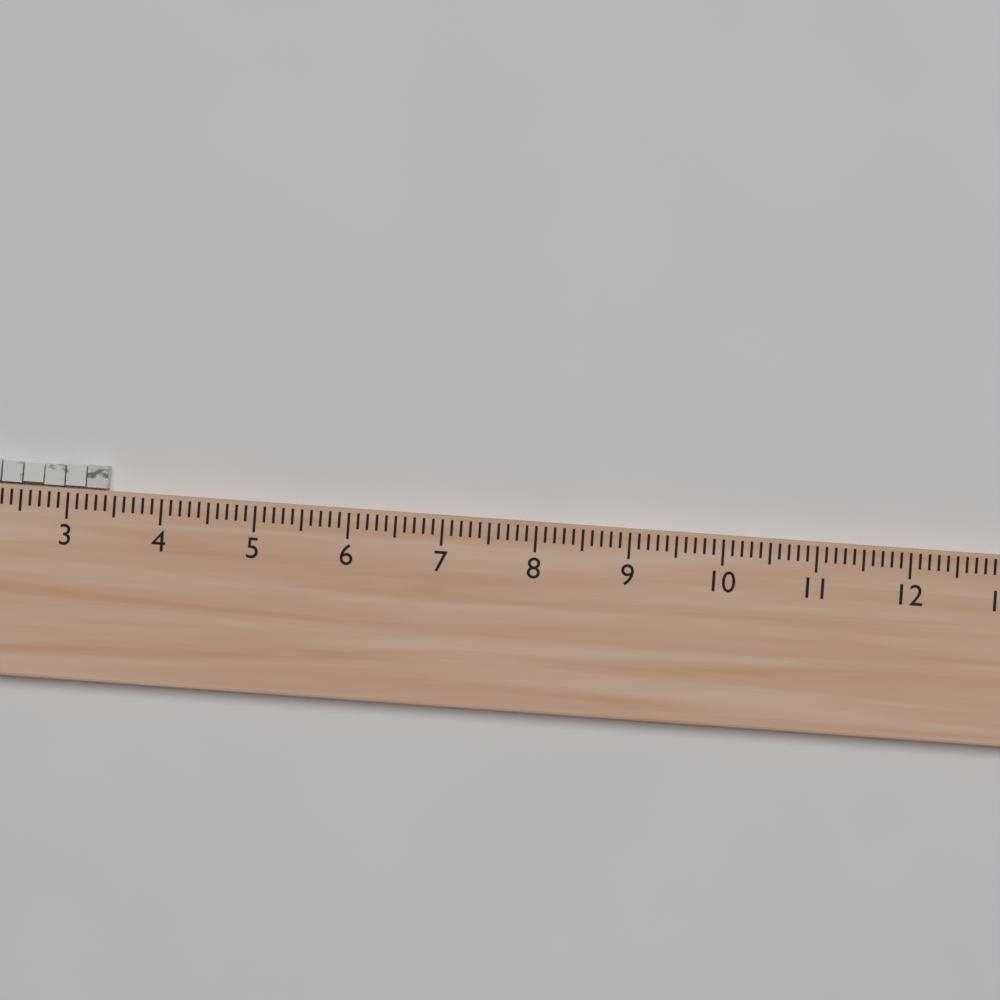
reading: 3.4 (no unit)
